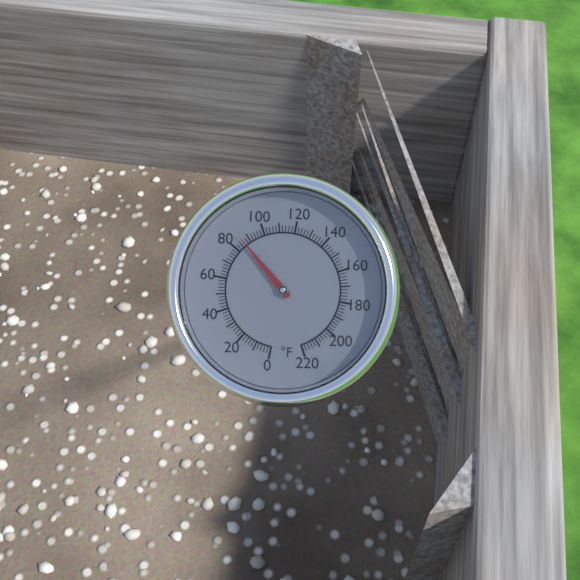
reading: 86 °F
